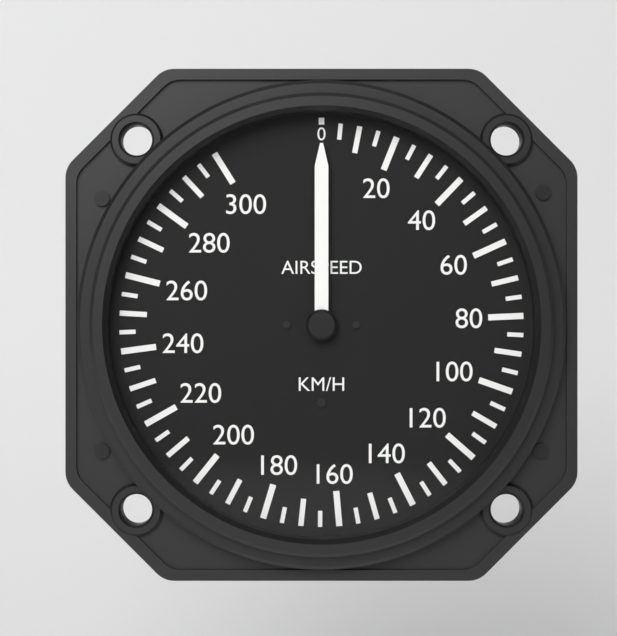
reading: 0 km/h
